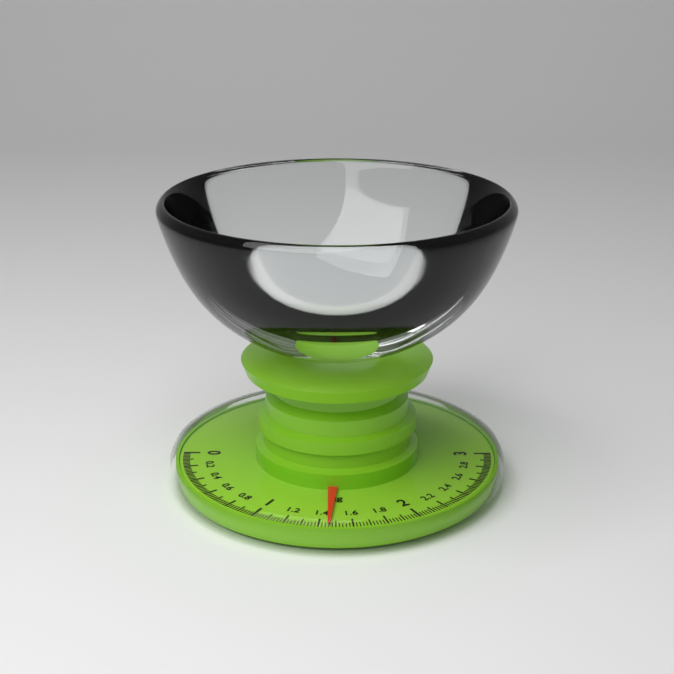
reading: 1.46 kg
